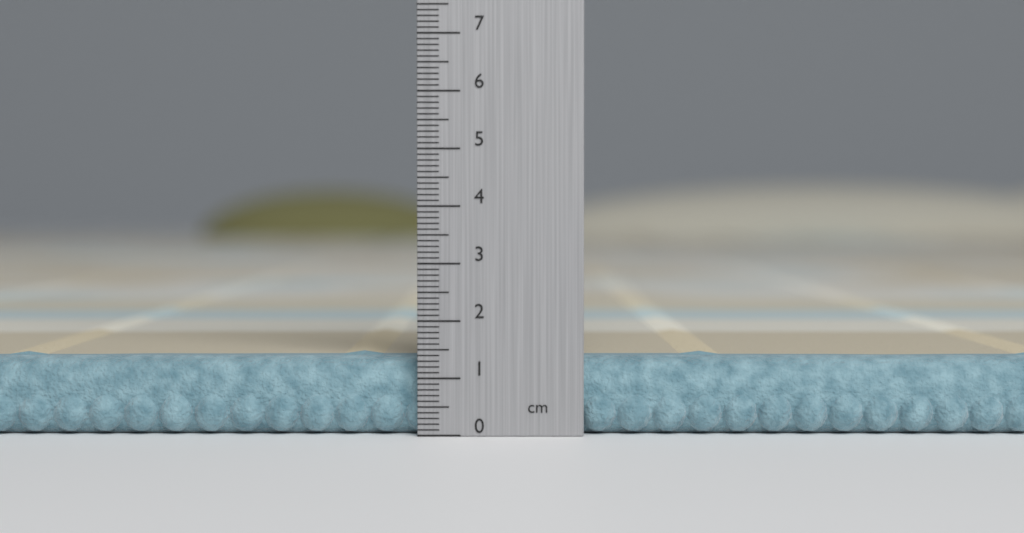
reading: 1.4 cm
